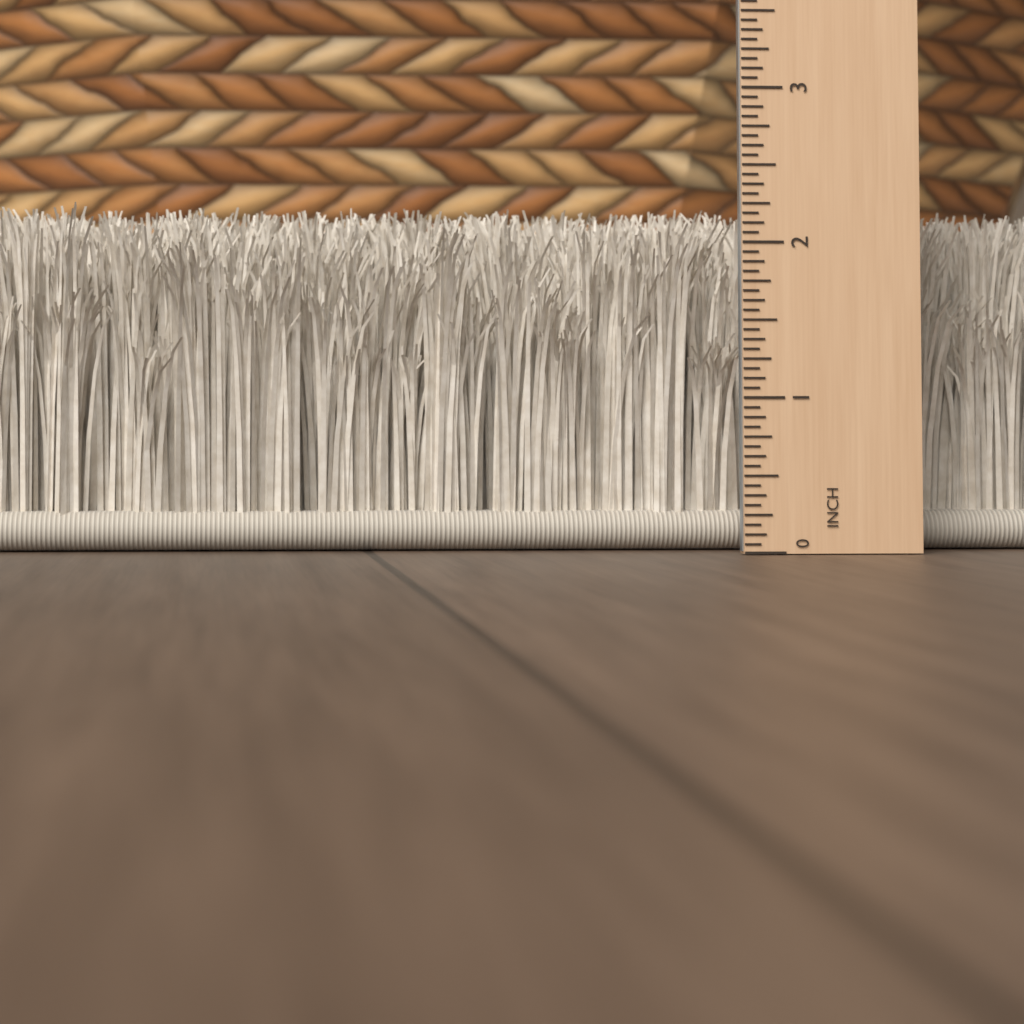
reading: 2.3125 in
